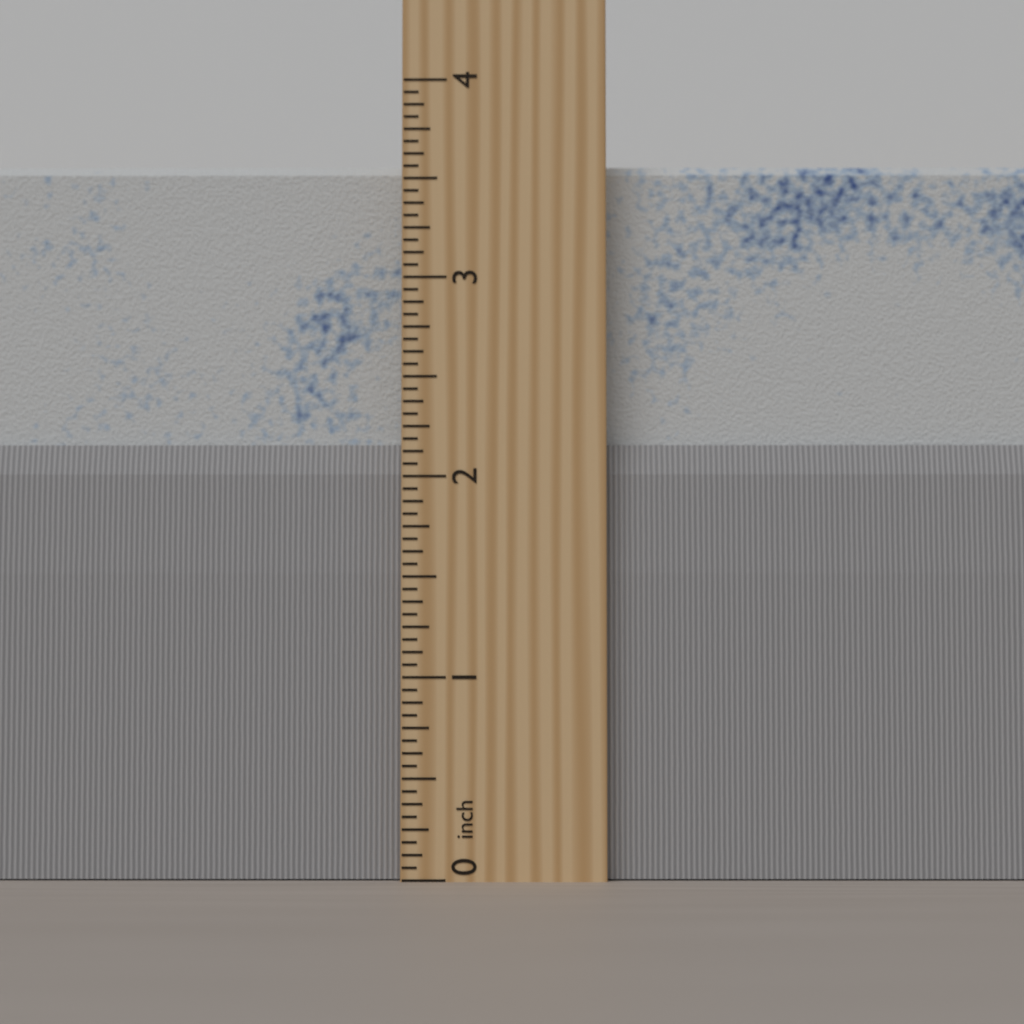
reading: 3.6250 inch
